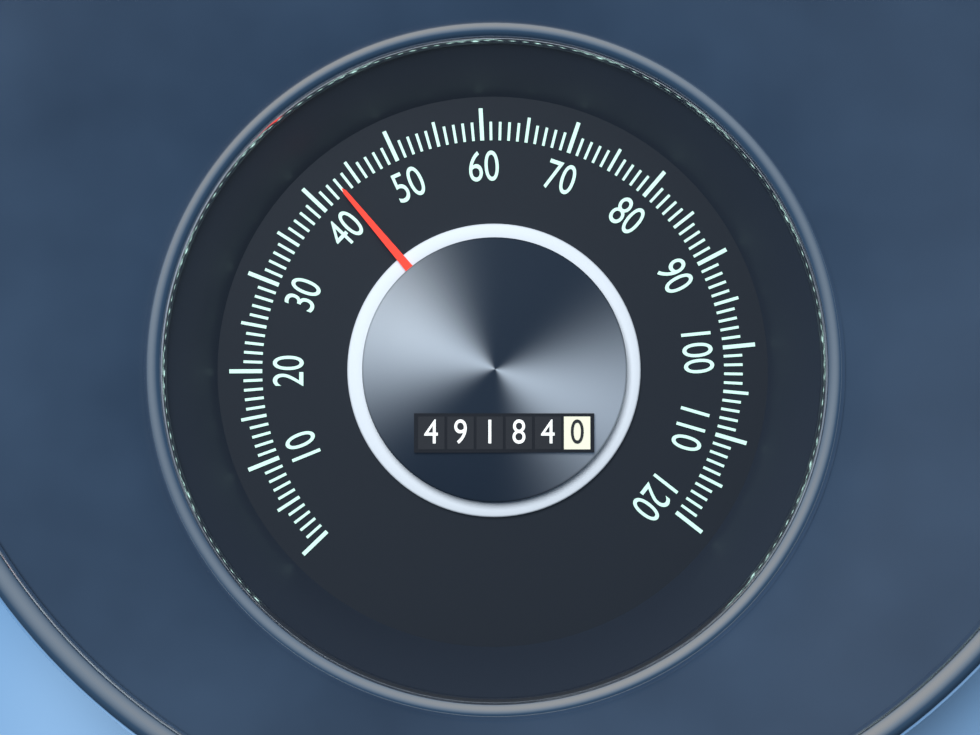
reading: 43 (no unit)
